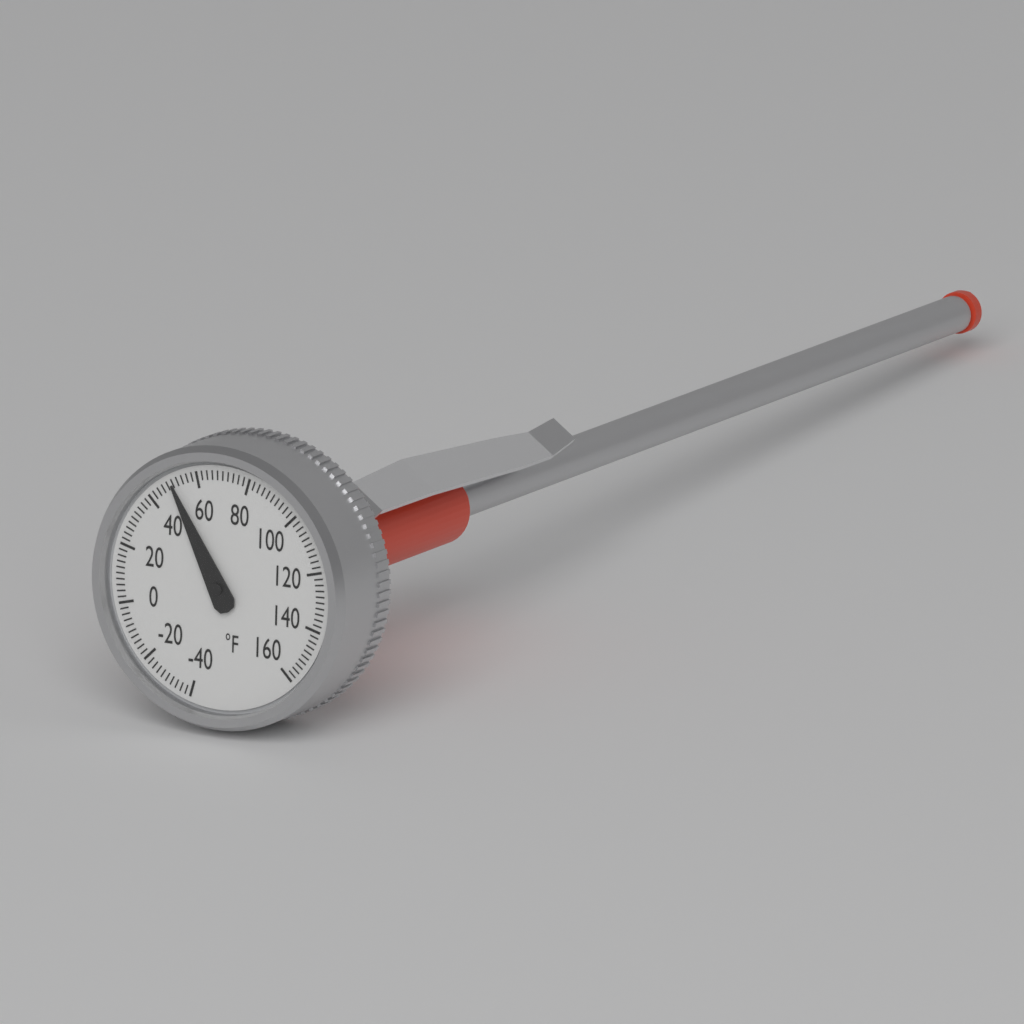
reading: 50 °F
